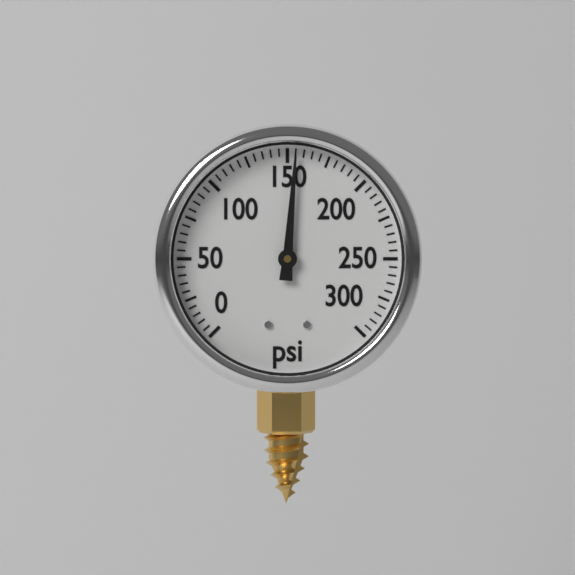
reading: 155 psi
